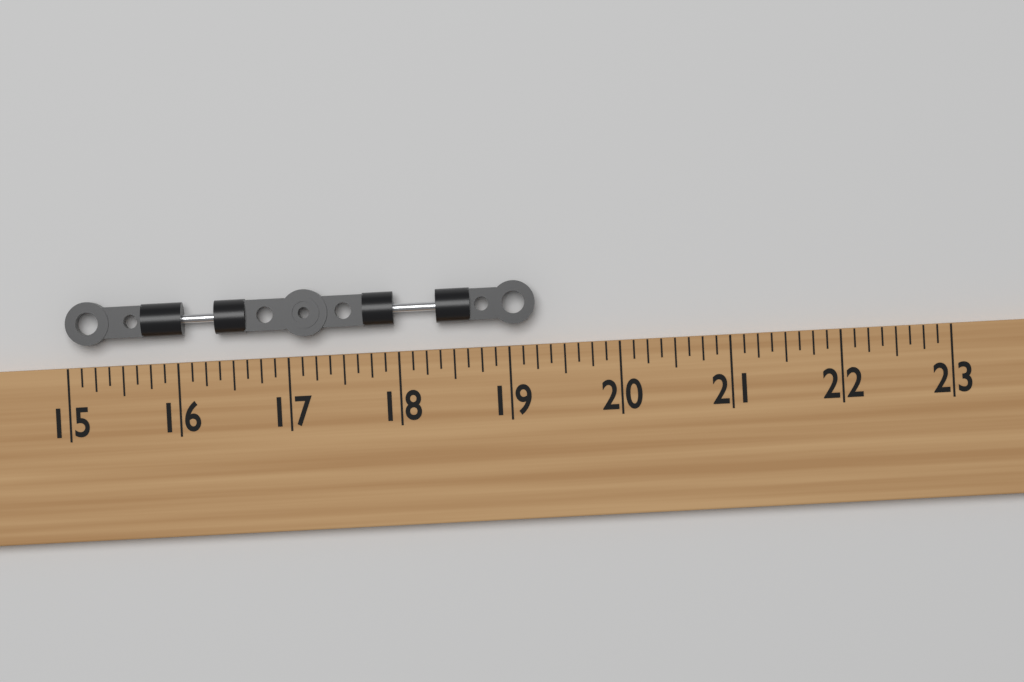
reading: 19.250 (no unit)
